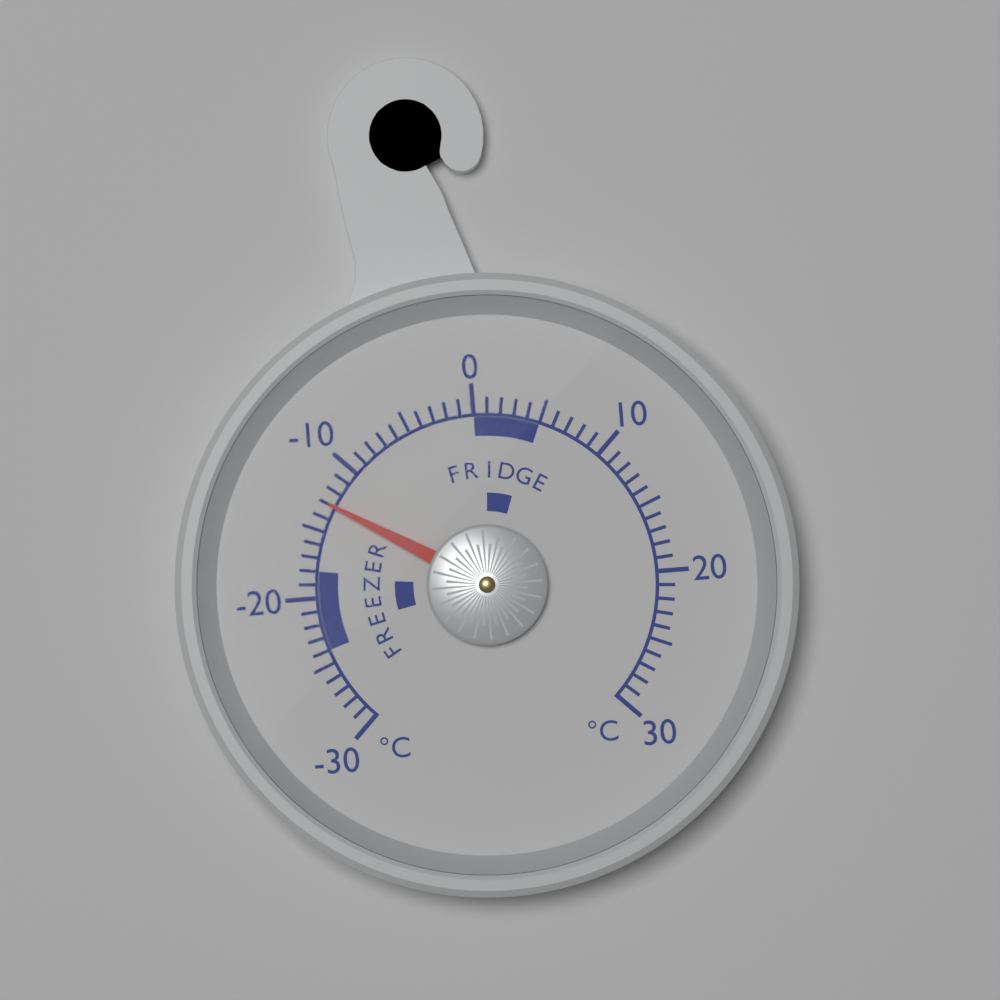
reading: -13 °C
